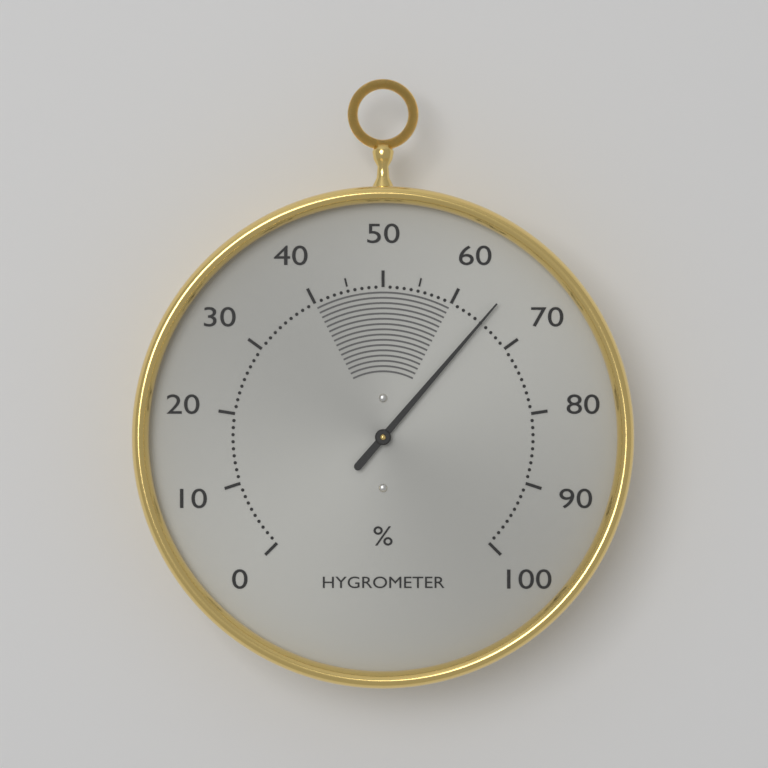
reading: 65 %
